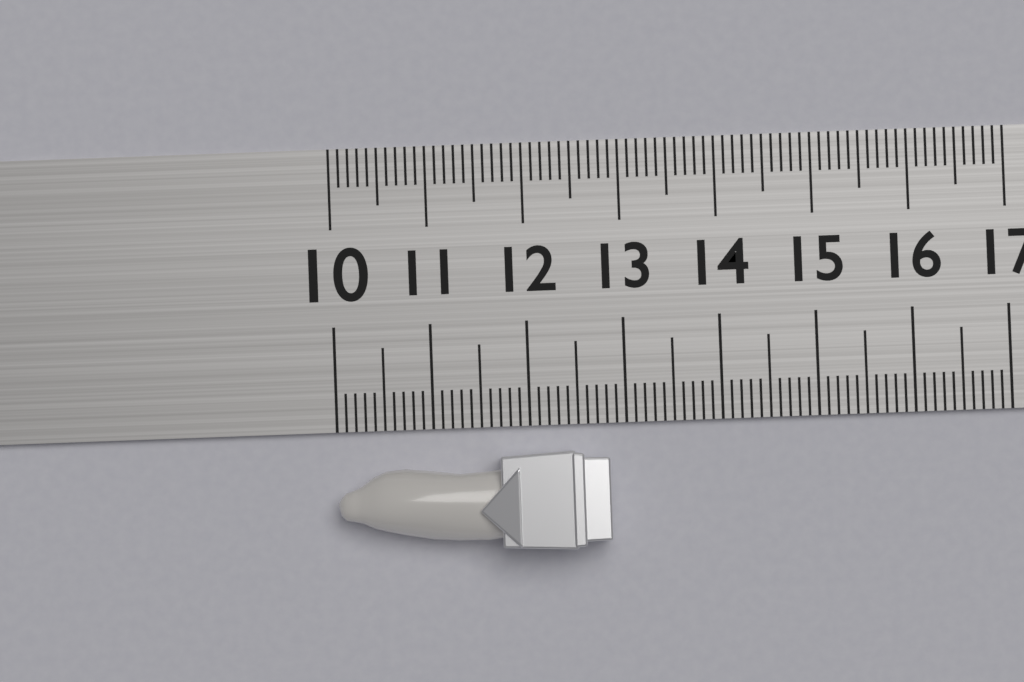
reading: 12.8 (no unit)
